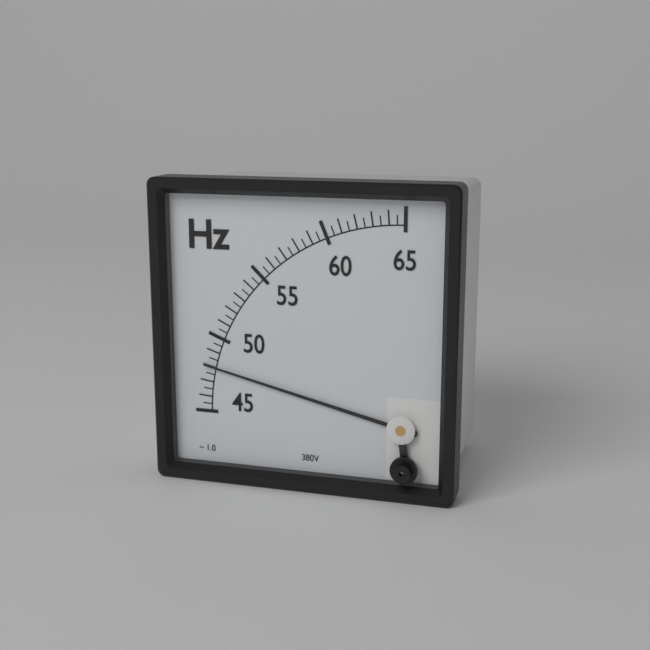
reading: 48.0 Hz
